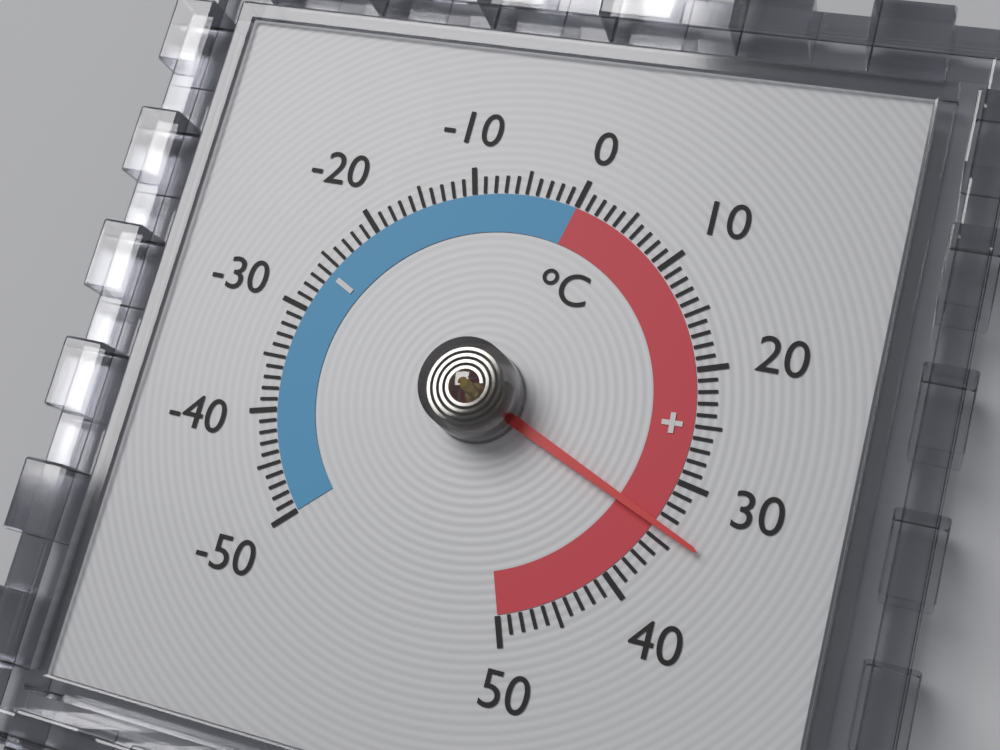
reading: 34 °C
